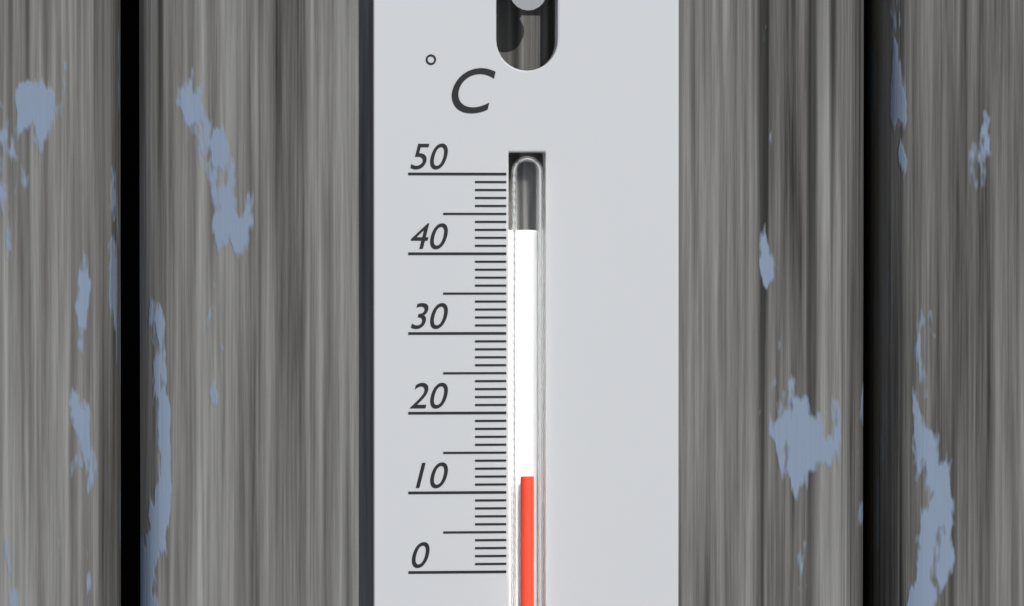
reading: 12 °C
